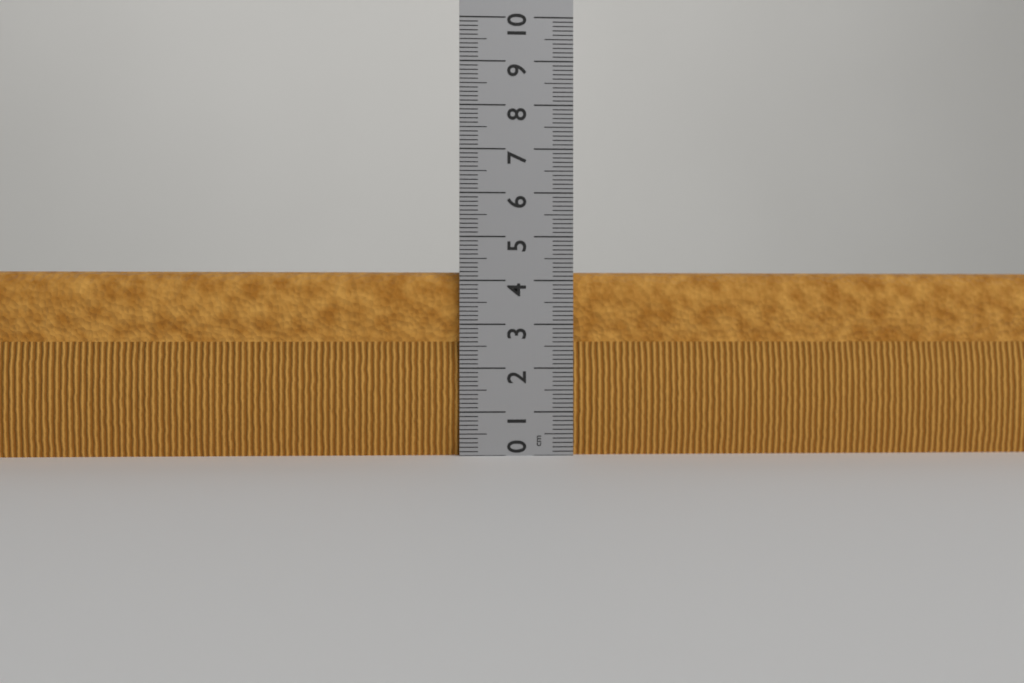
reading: 4.2 cm
